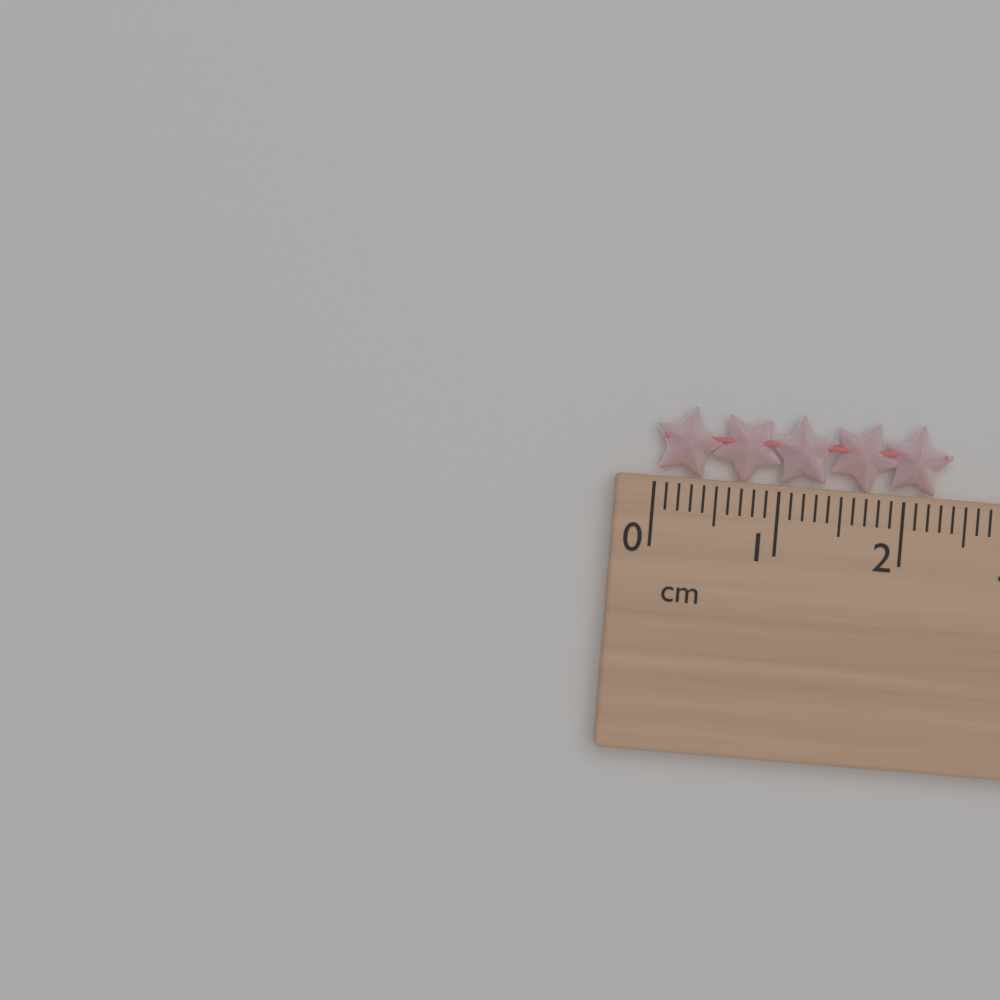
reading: 2.4 cm
